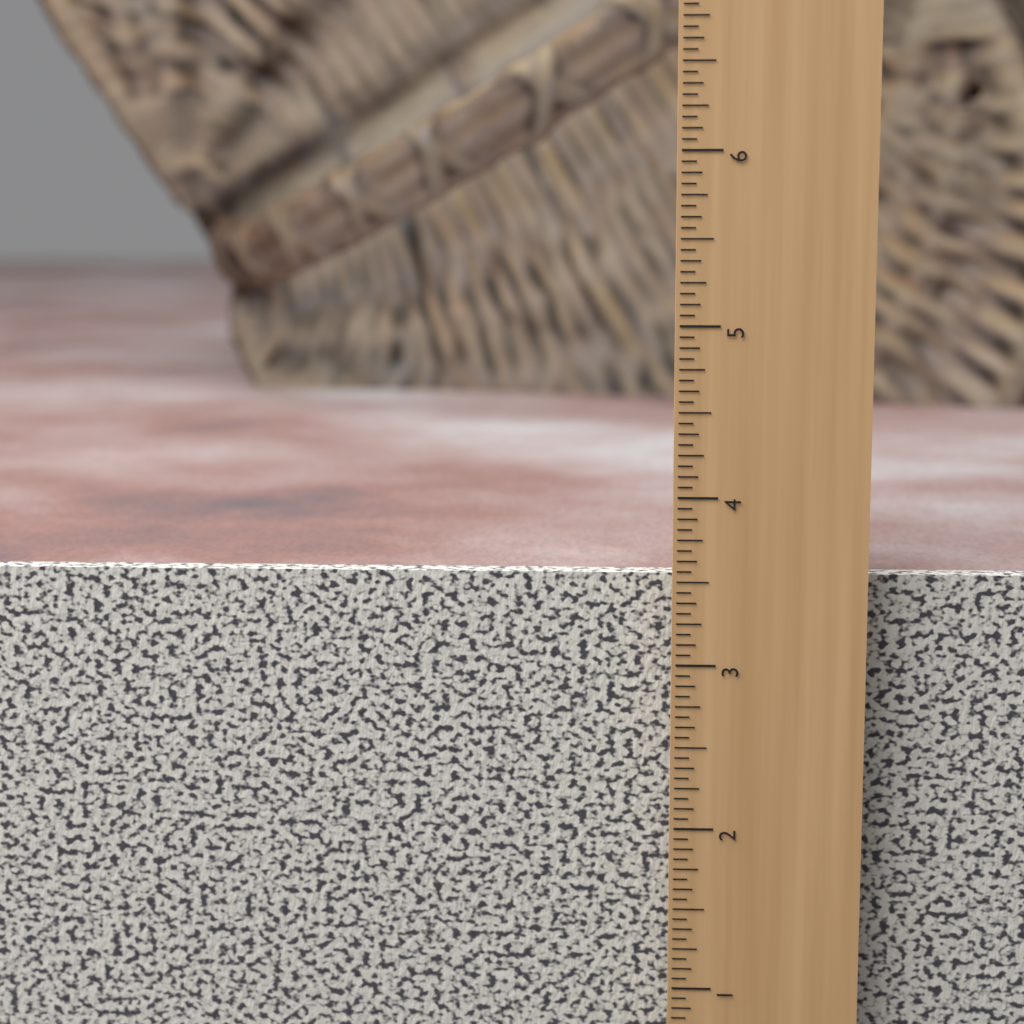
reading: 3.5000 in
